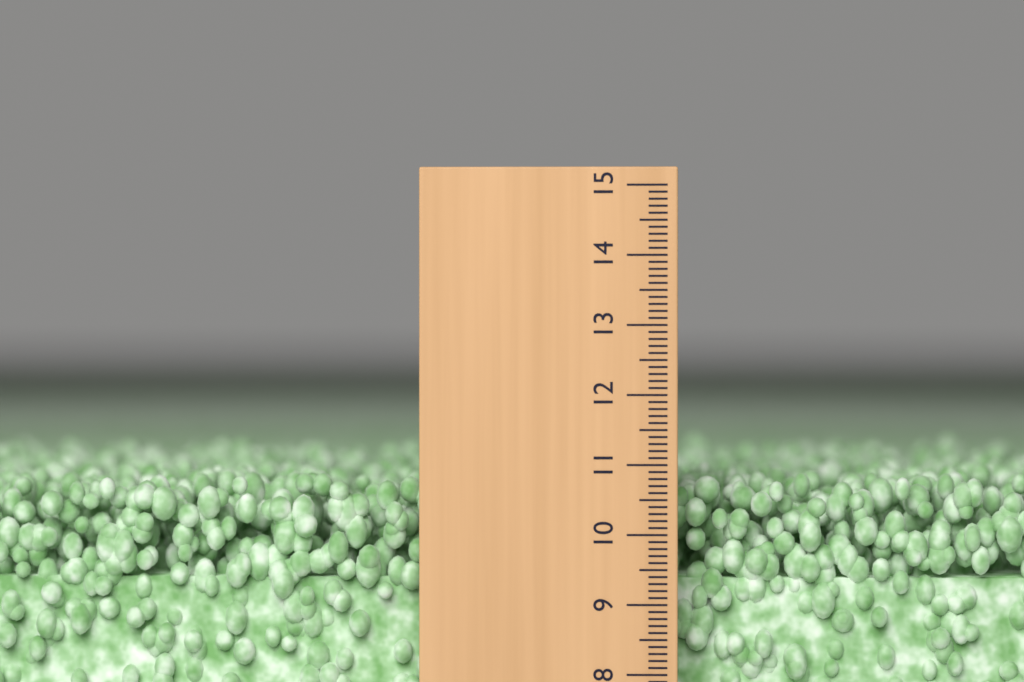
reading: 10.8 (no unit)
